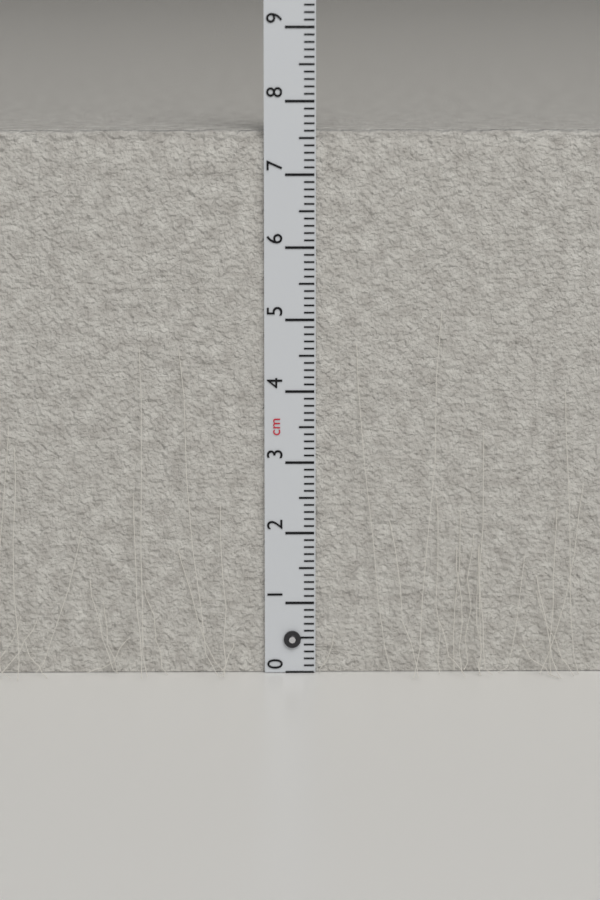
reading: 7.6 cm
